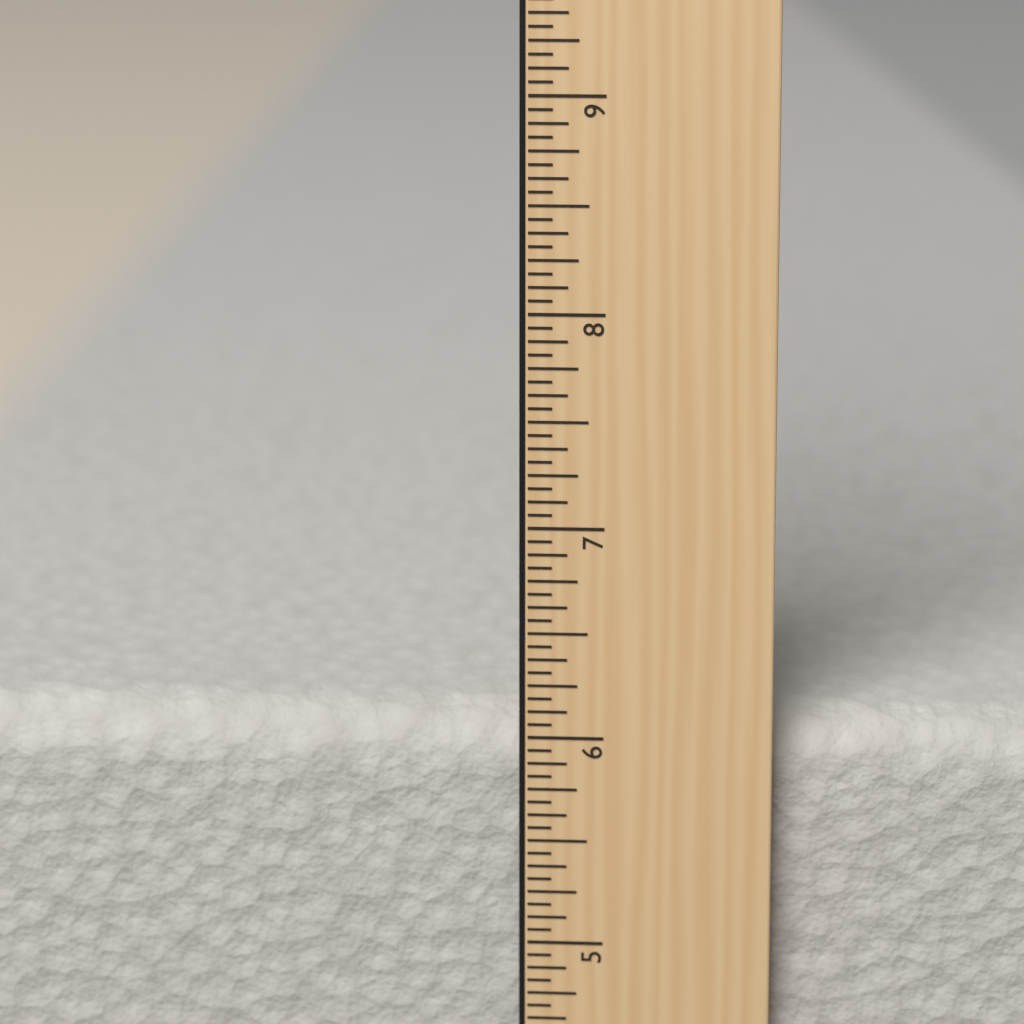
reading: 6.0625 in
